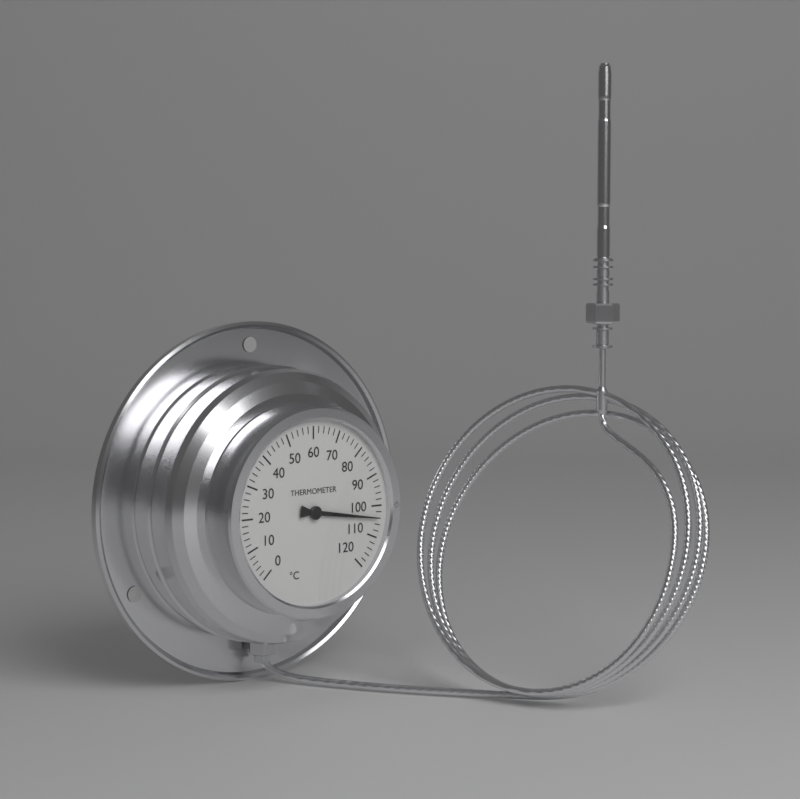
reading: 104 °C
